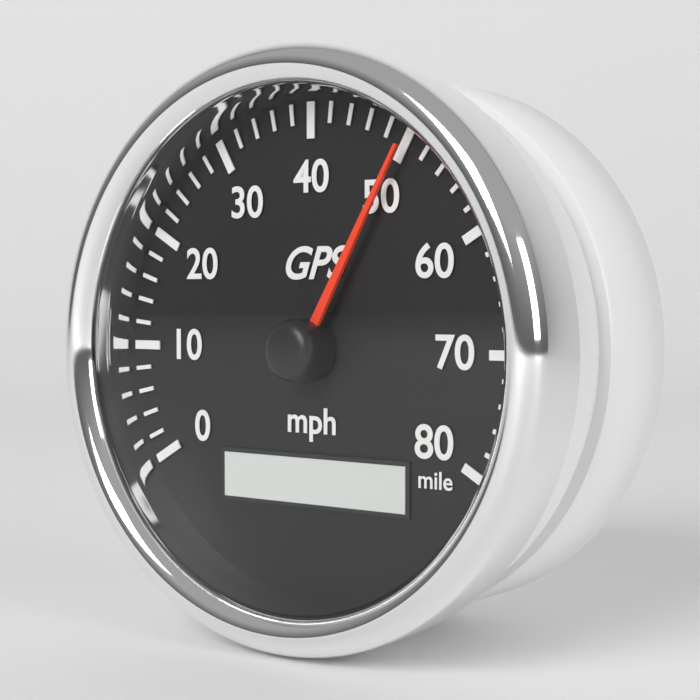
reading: 50 mph
